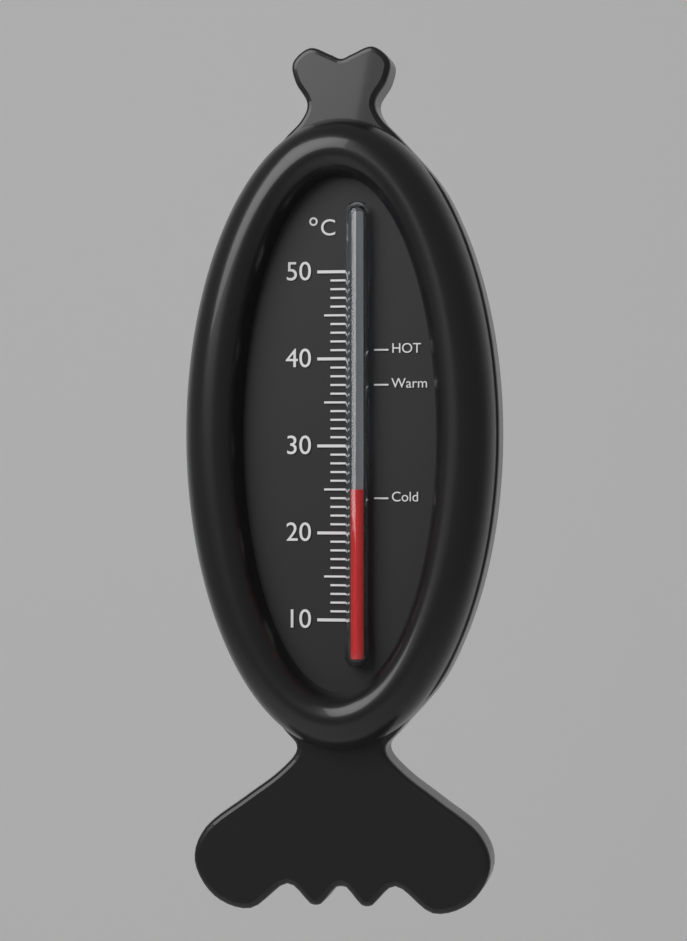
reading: 25 °C
